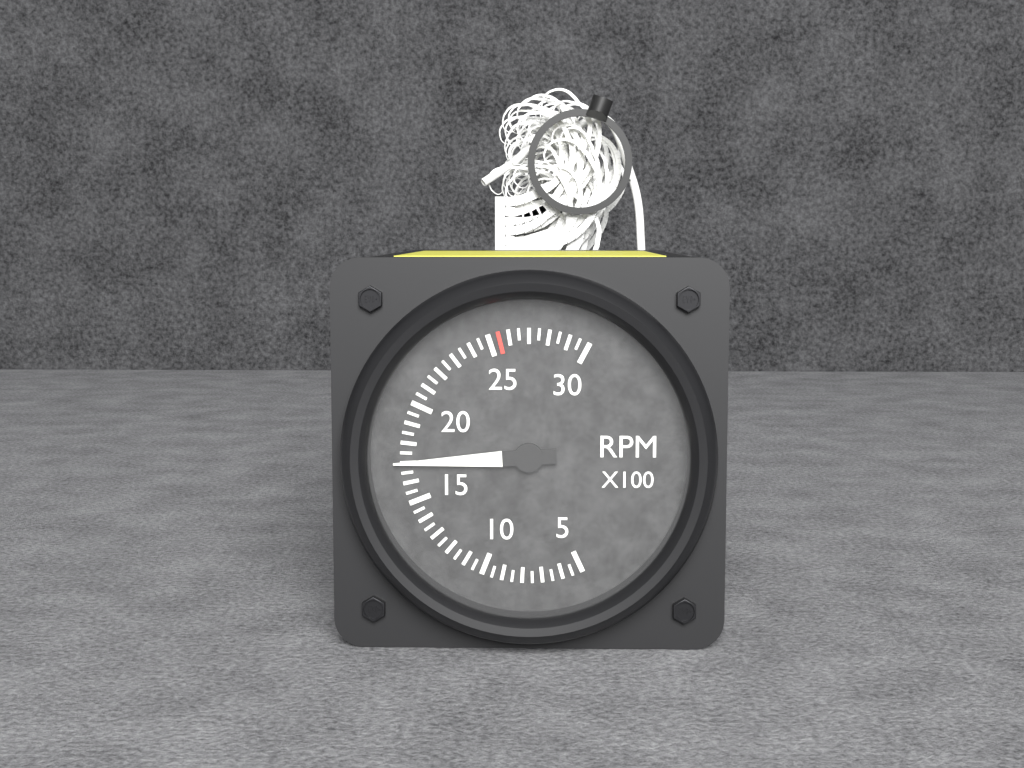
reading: 1700 RPM
